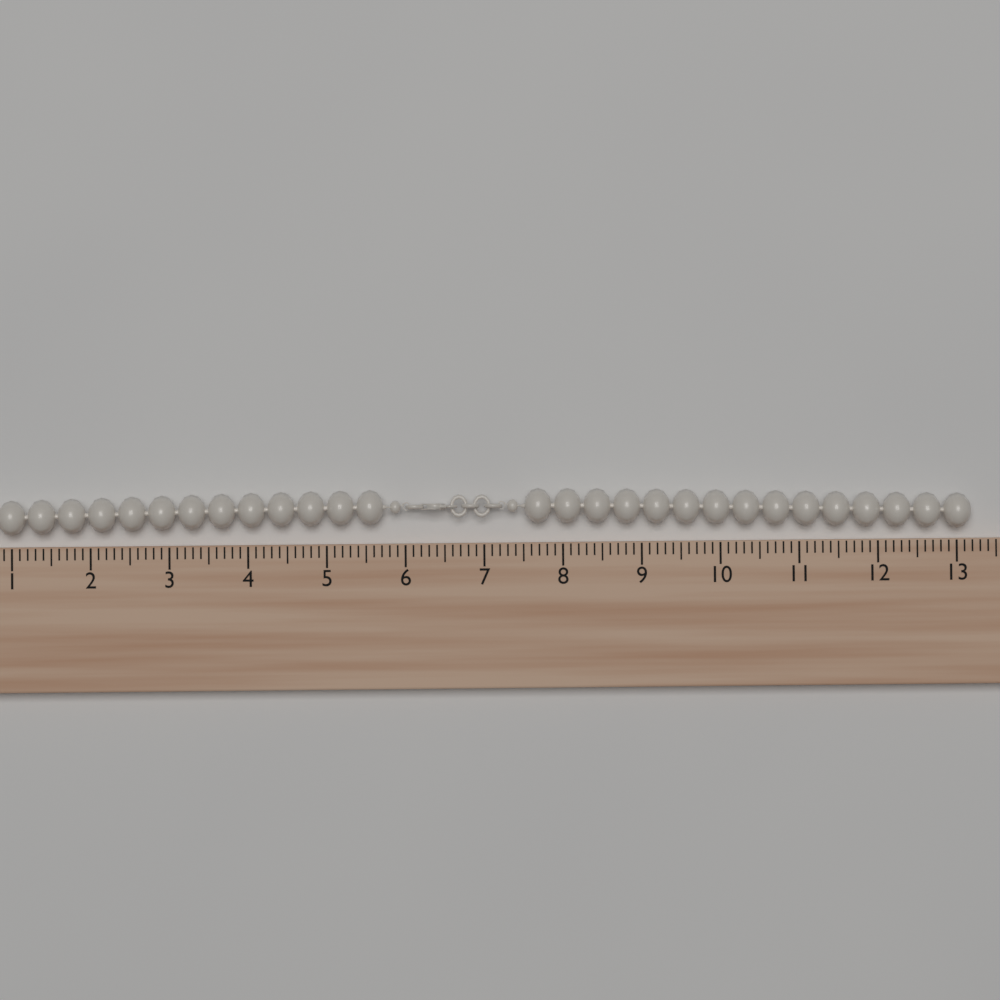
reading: 13.2 (no unit)
